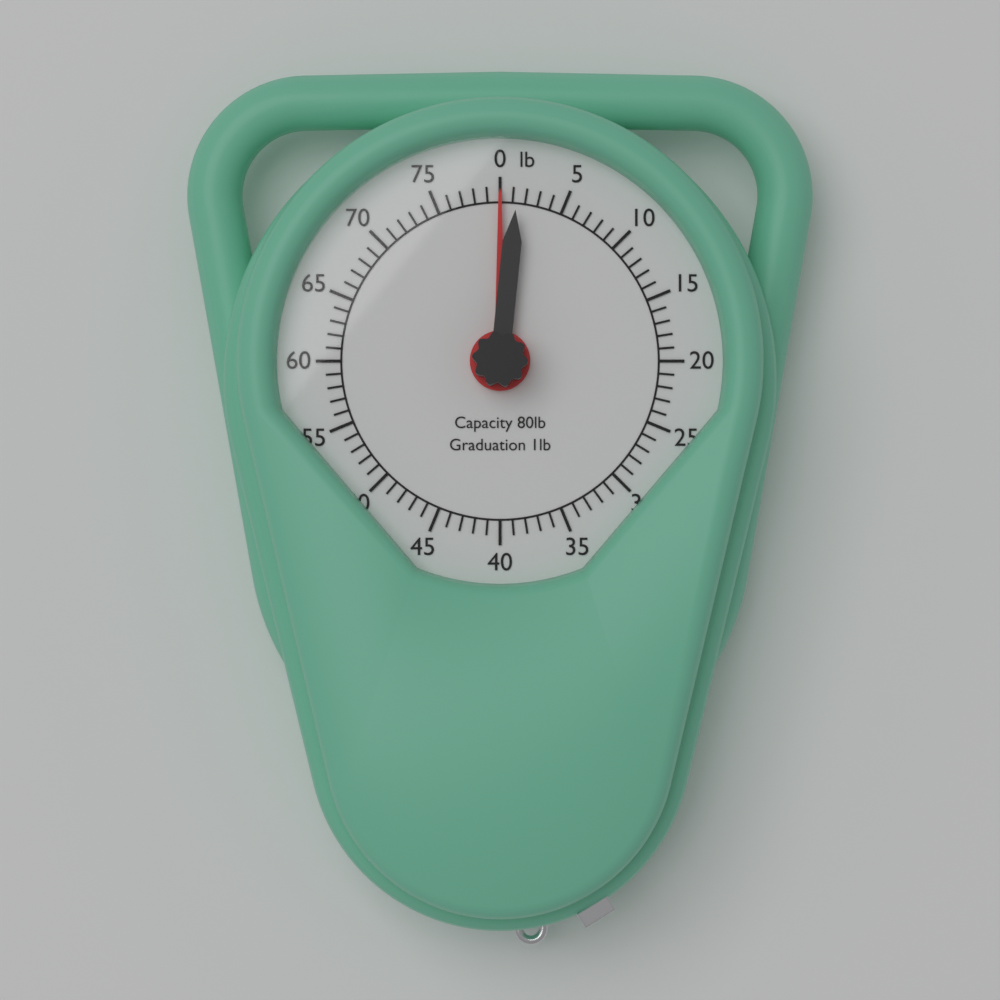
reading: 0 lb
